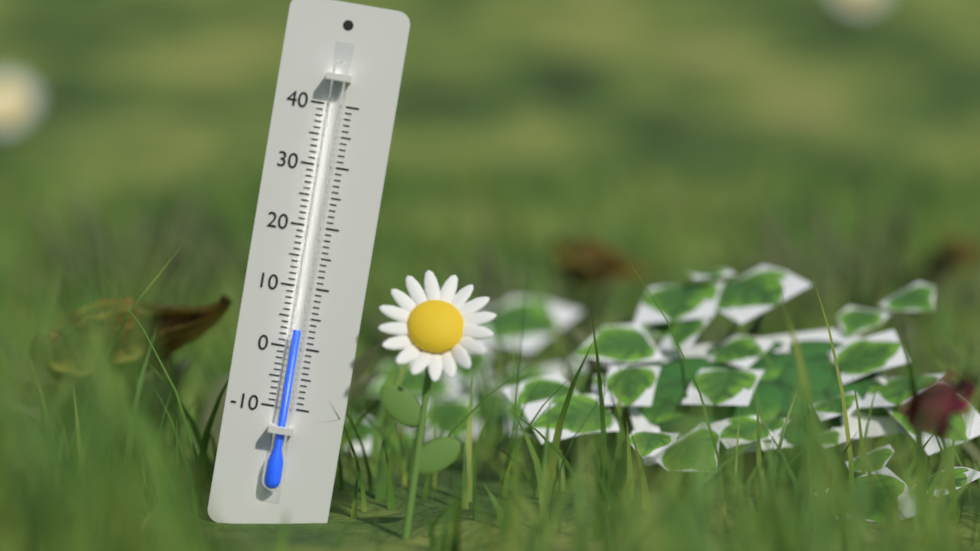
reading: 3 (no unit)
